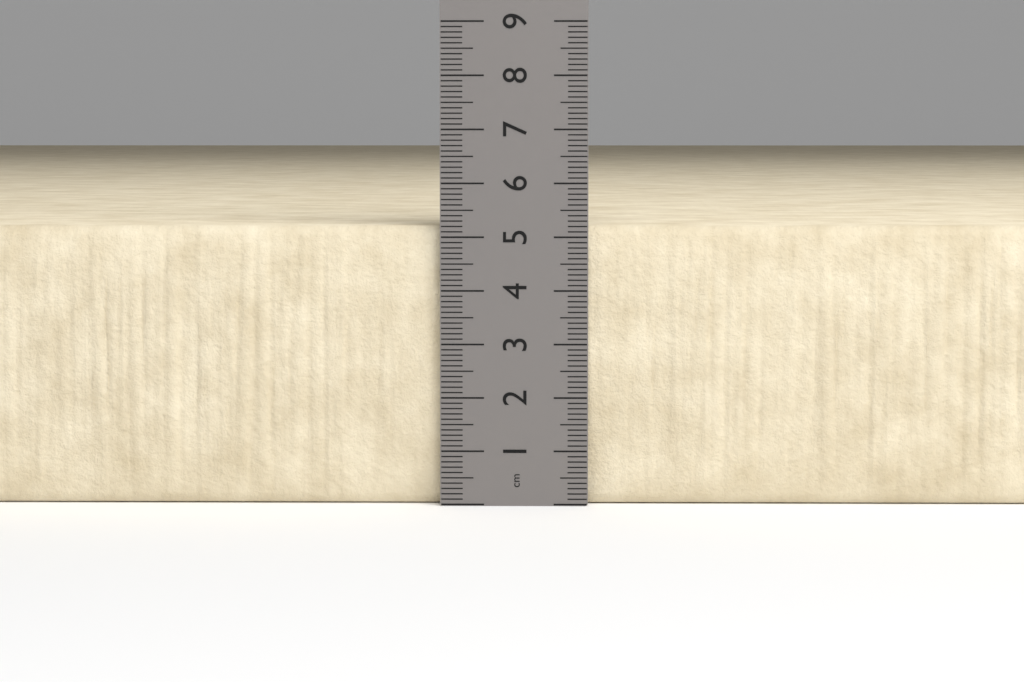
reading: 5.2 cm
